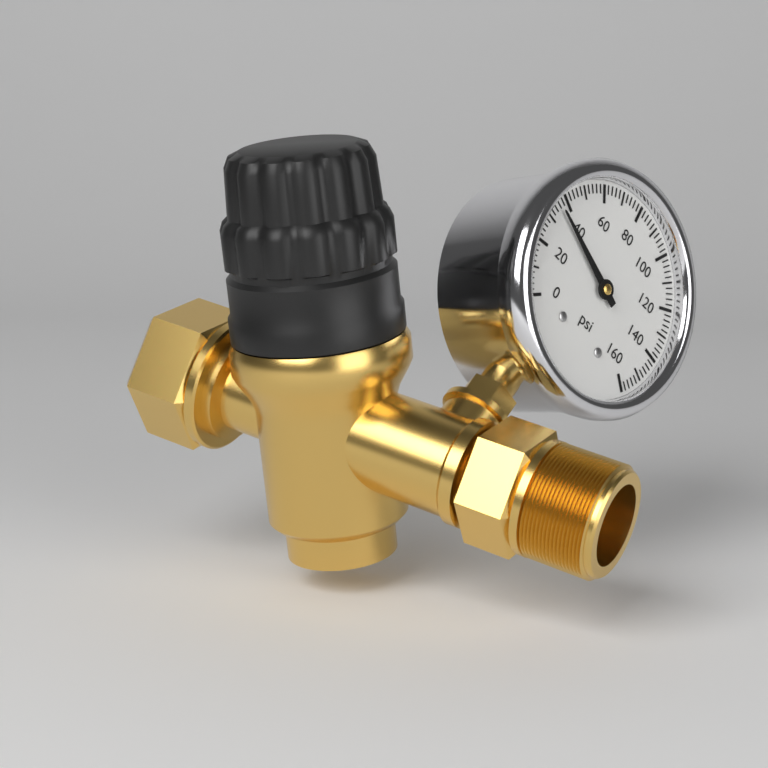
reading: 36 psi
